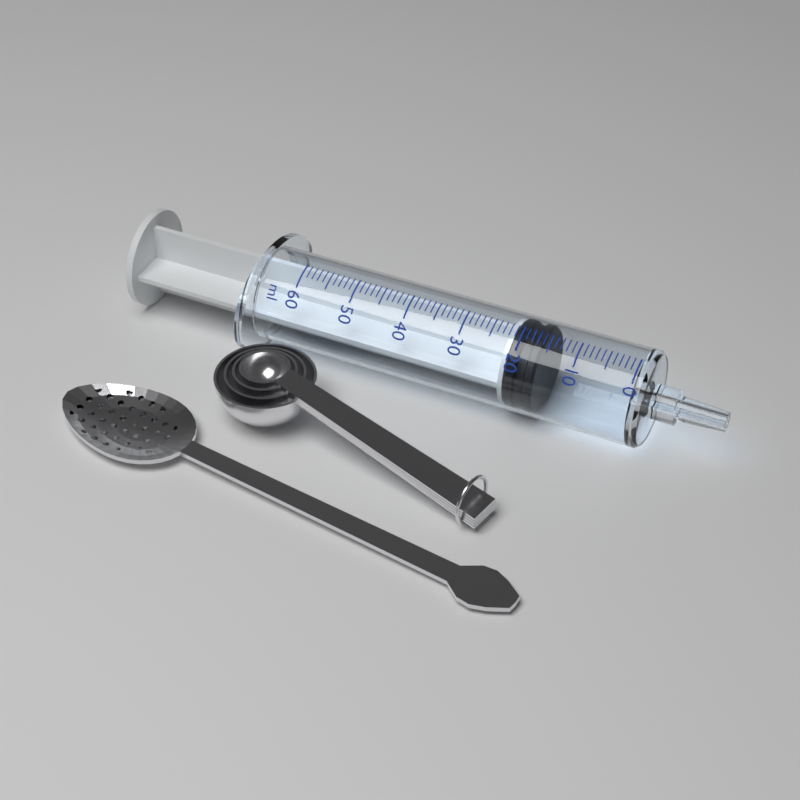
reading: 16 ml
